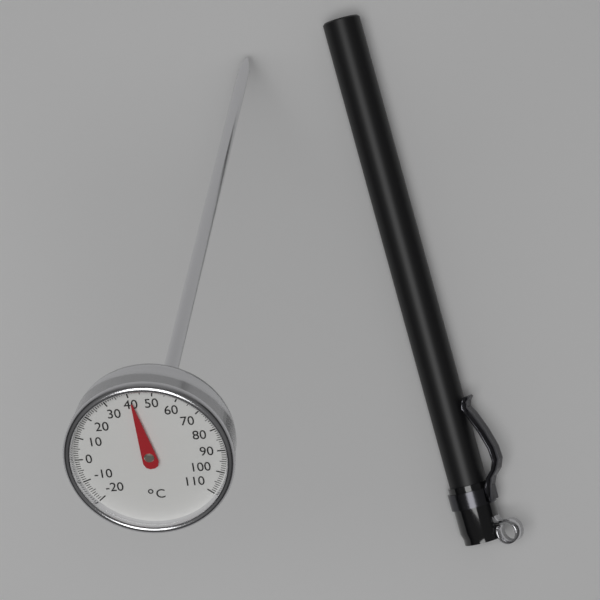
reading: 41 °C
